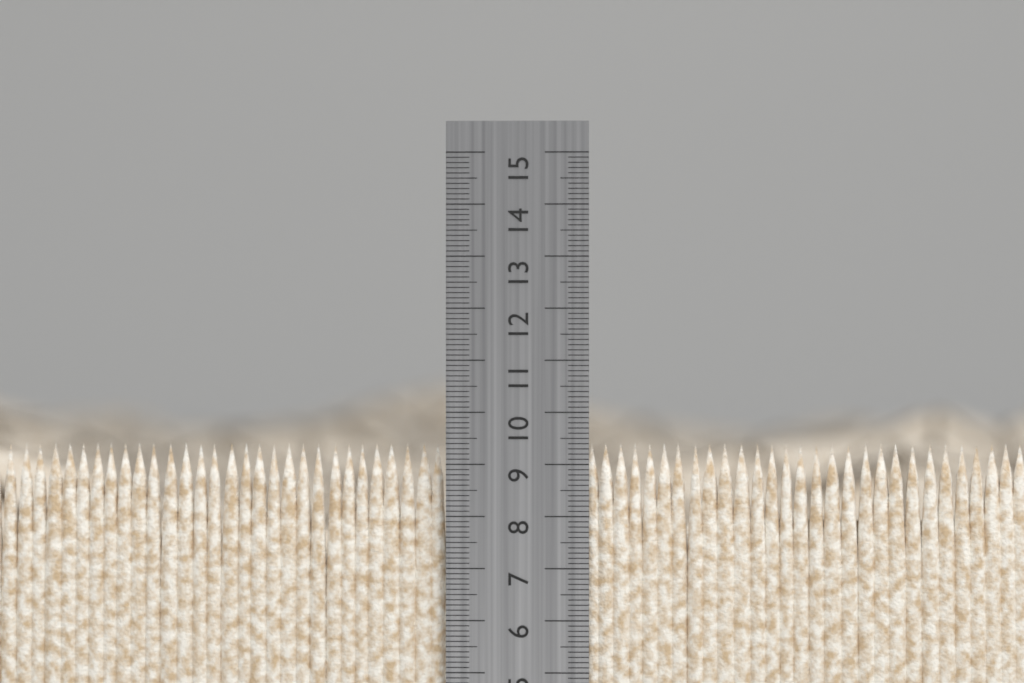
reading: 9.4 cm
